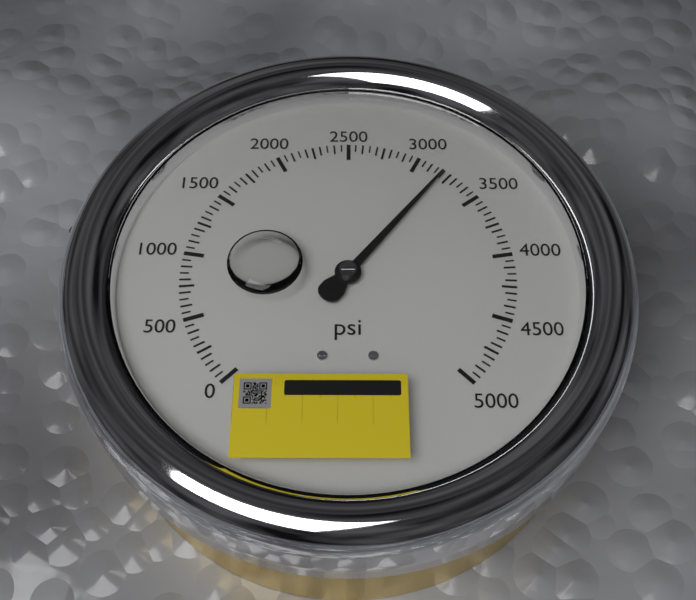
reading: 3200 psi
